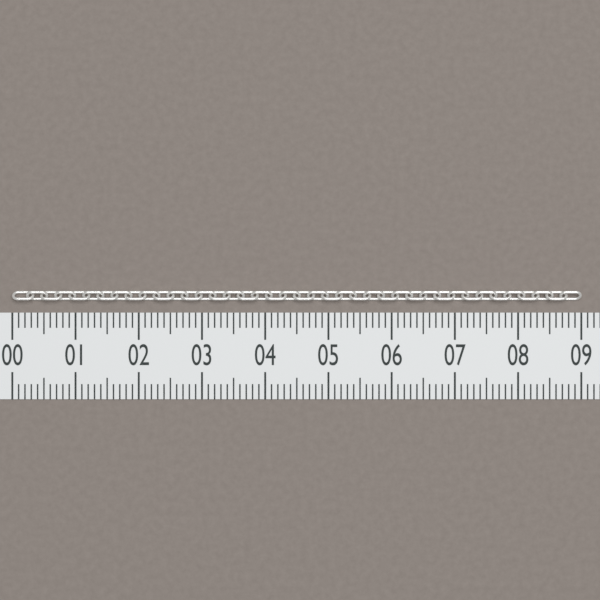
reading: 9.0 (no unit)
